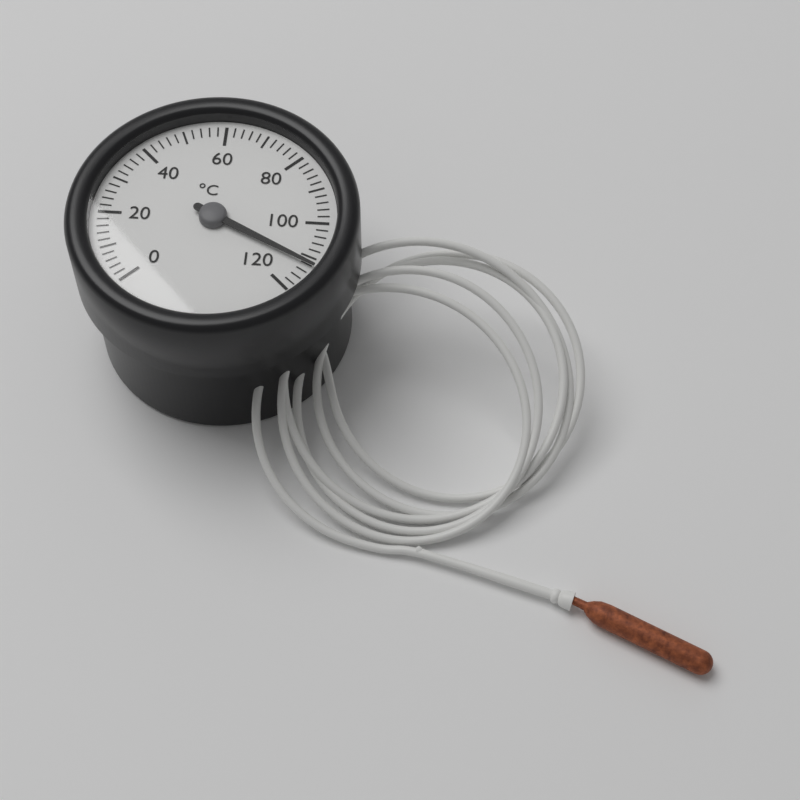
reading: 112 °C
